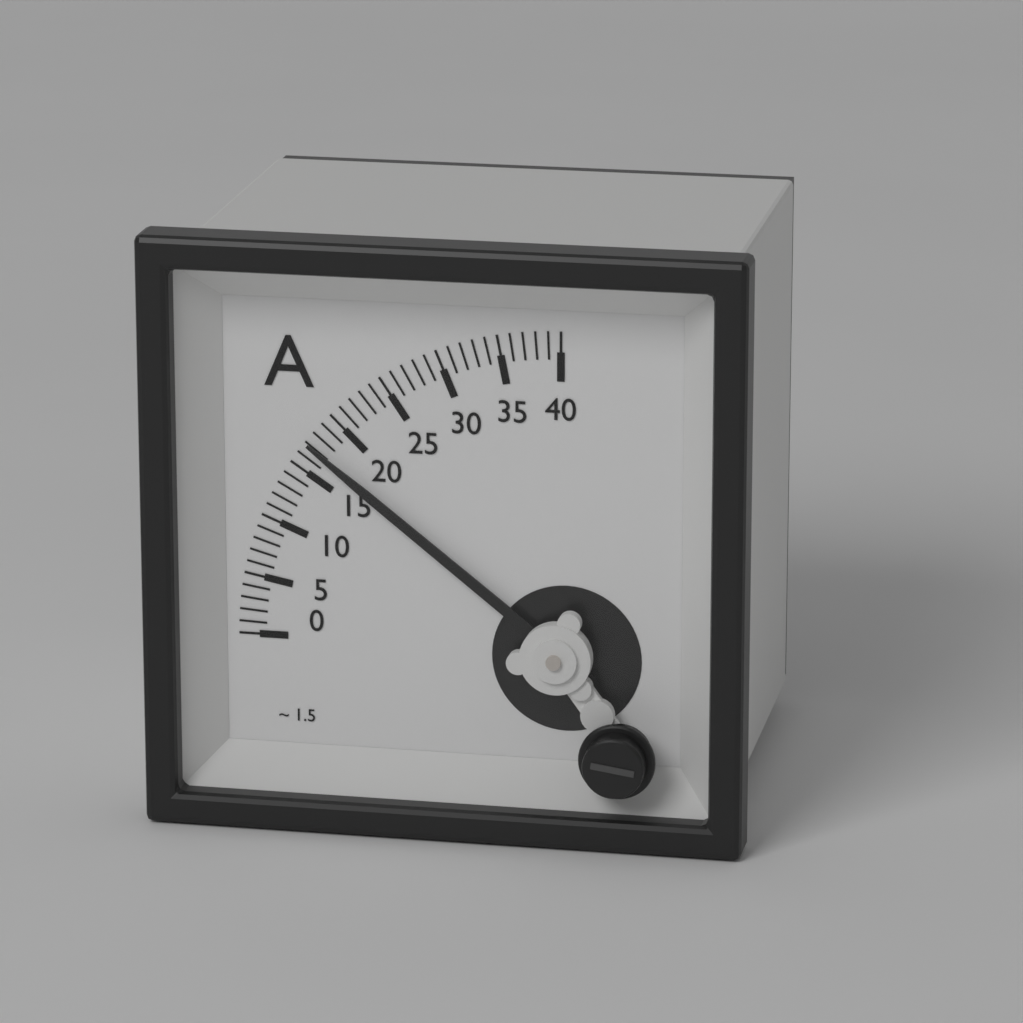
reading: 17 A
